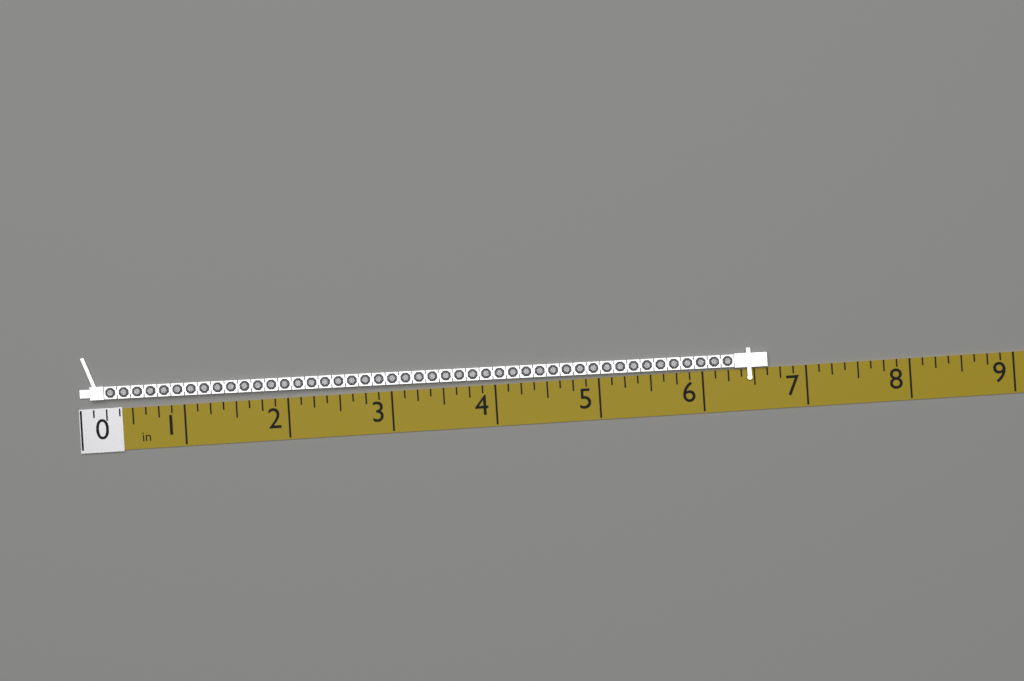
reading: 6.625 in
